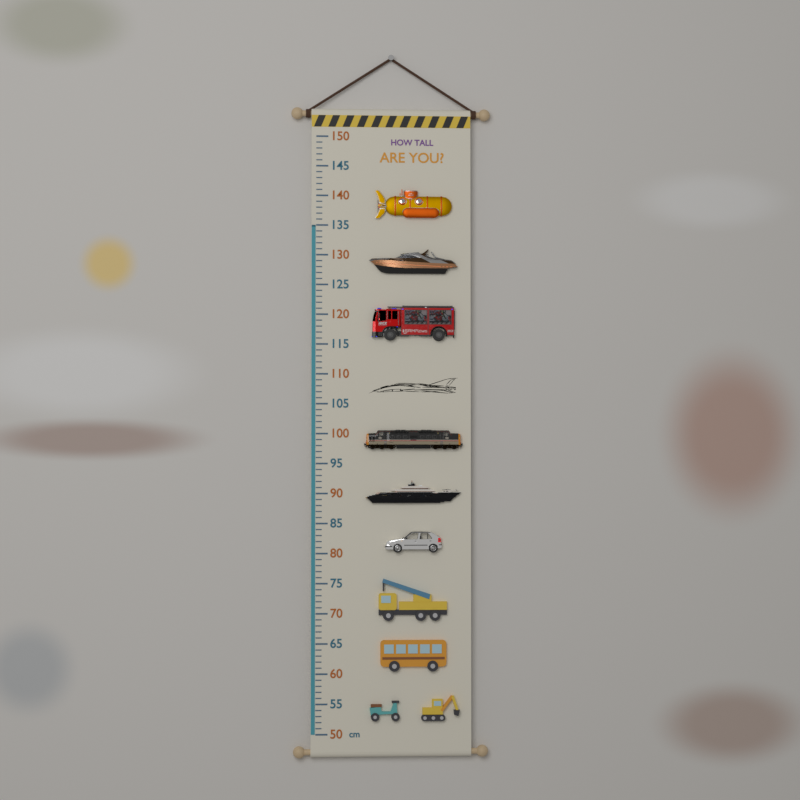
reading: 135 cm
